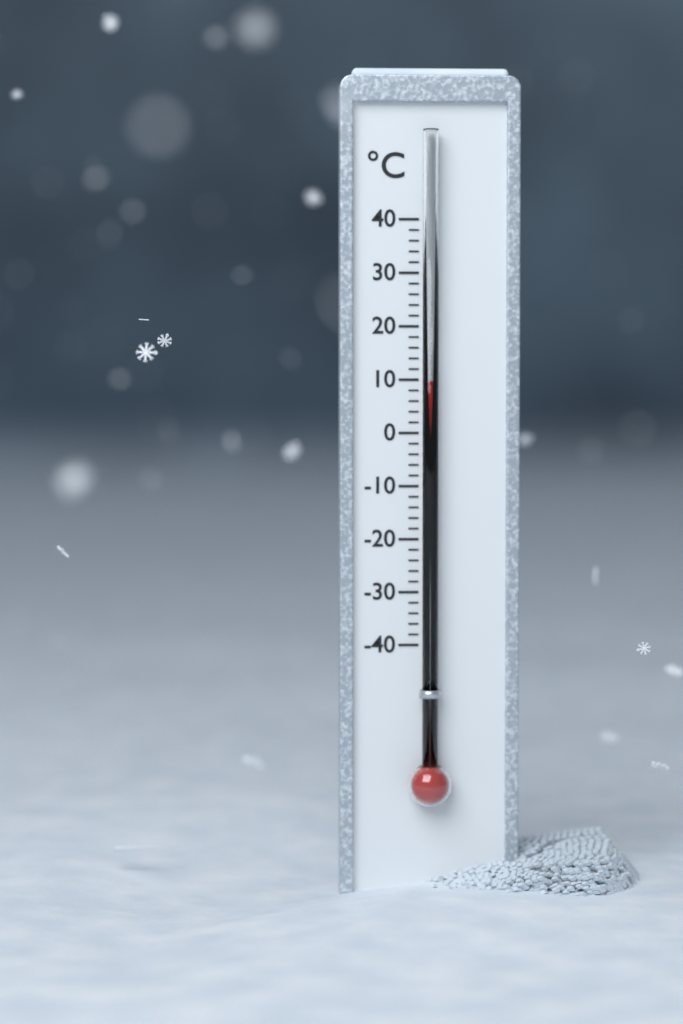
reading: 10 °C
